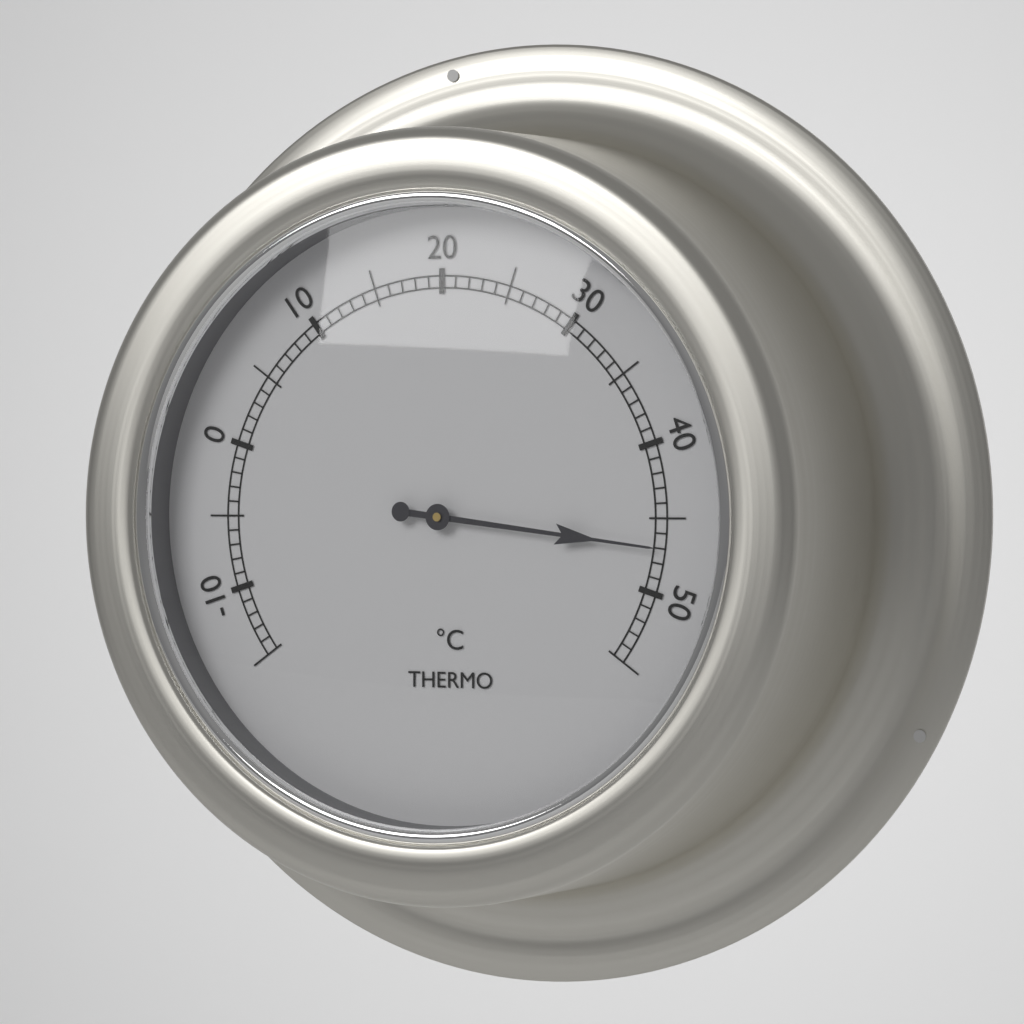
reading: 47 °C
